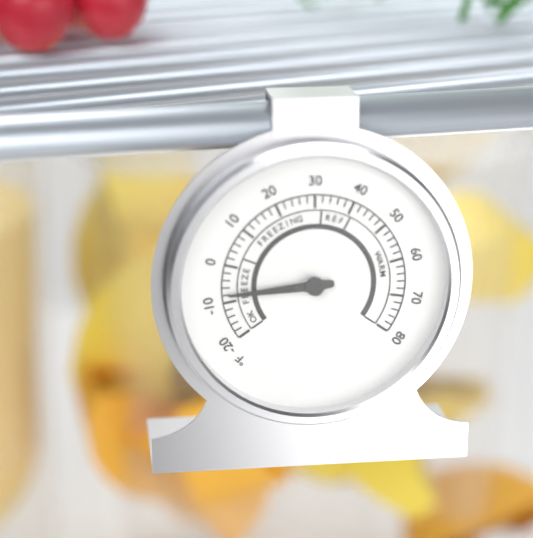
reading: -8 °F
